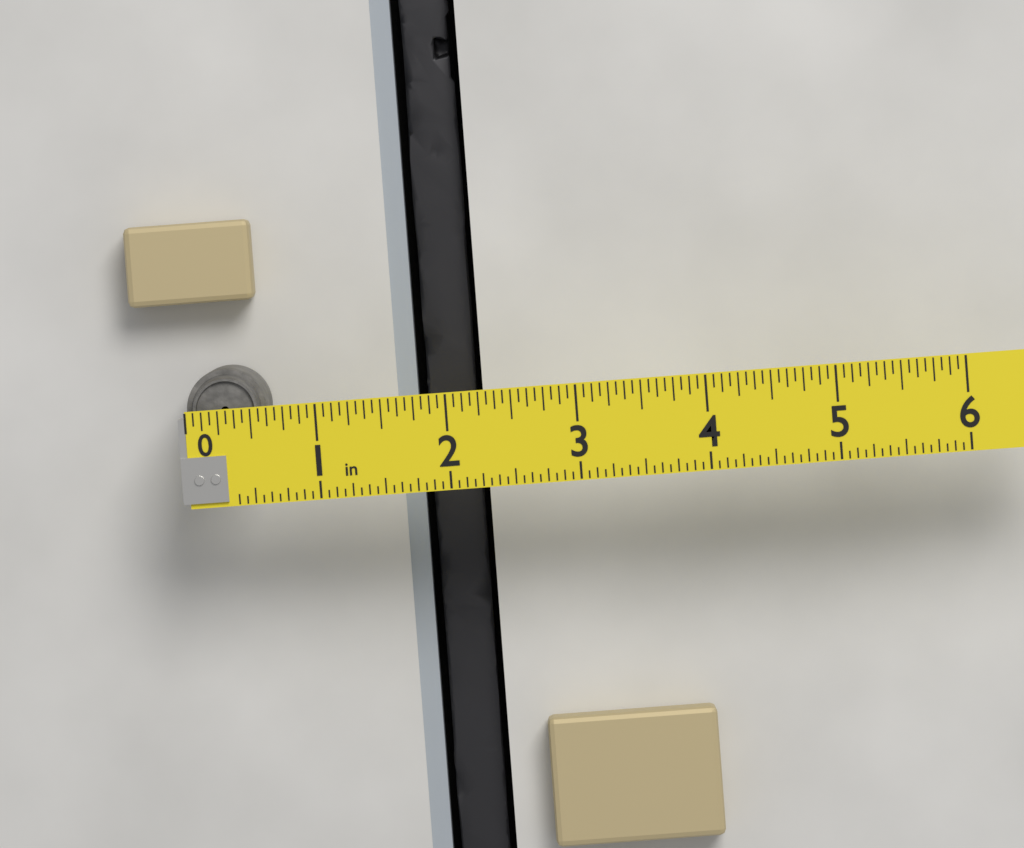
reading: 0.6250 in
